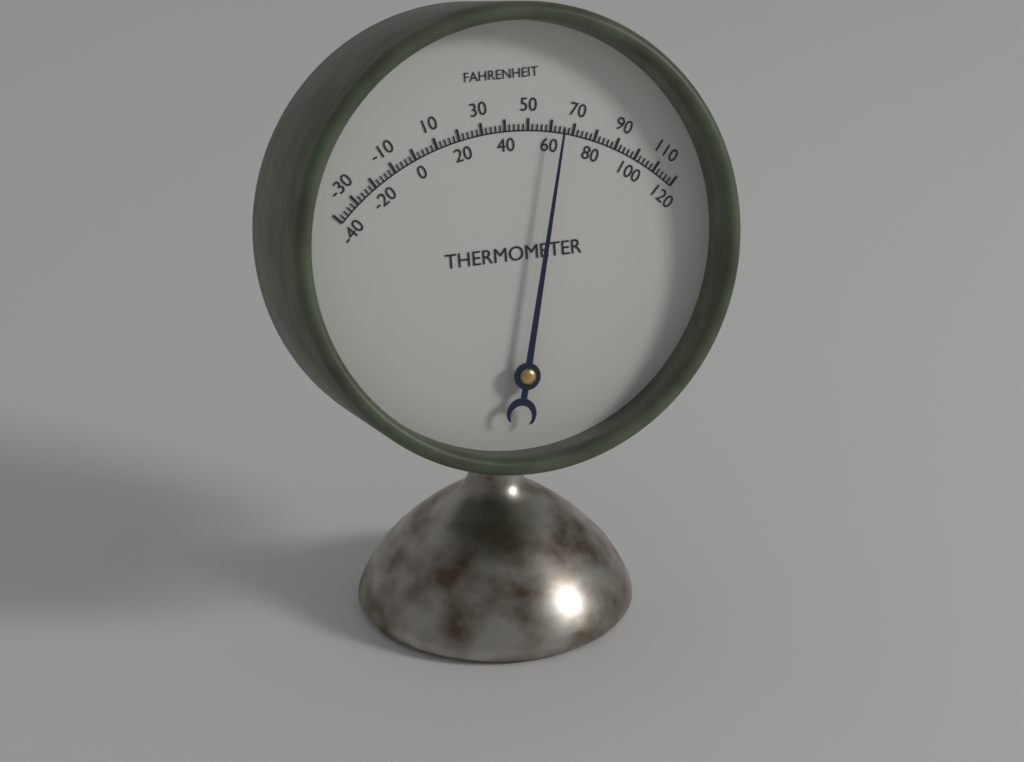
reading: 64 °F
